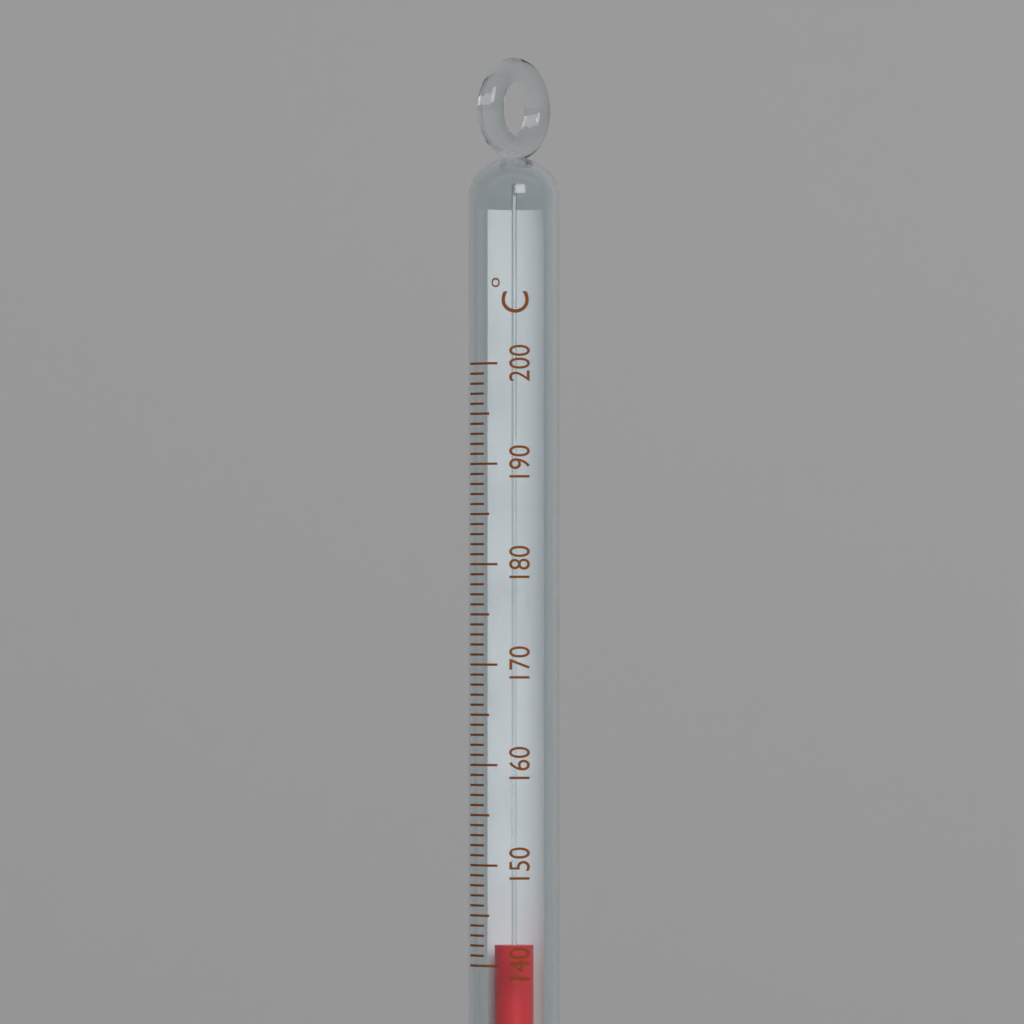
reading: 142 °C
